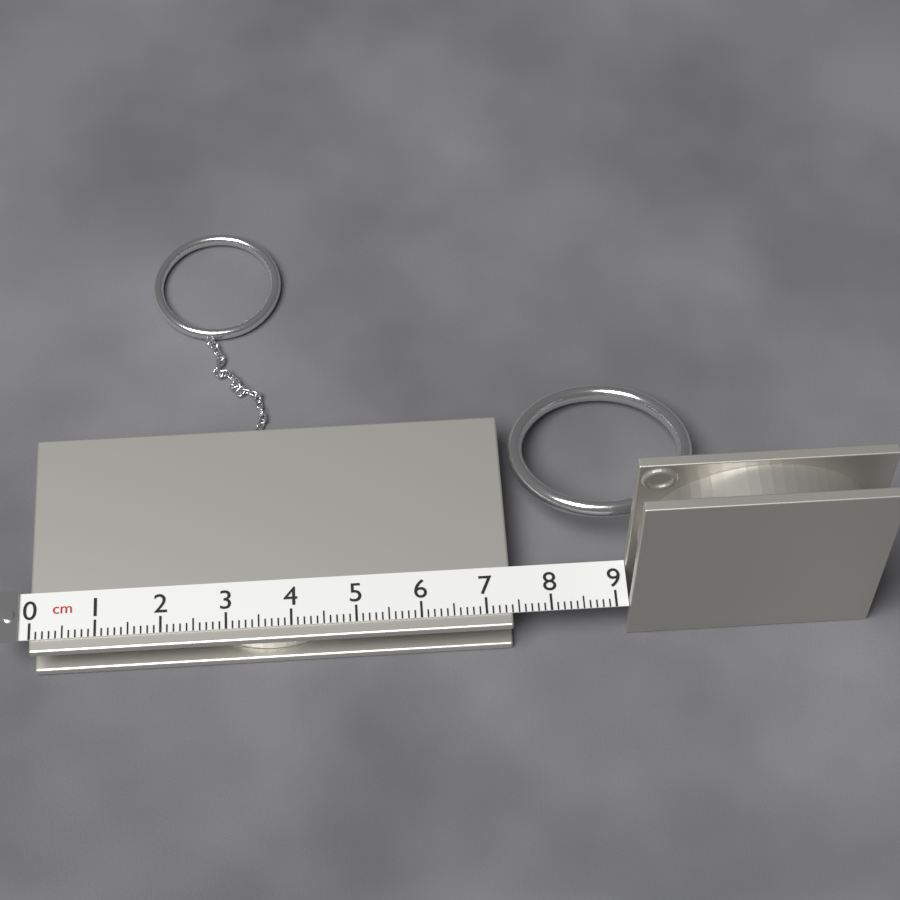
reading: 7.4 cm
